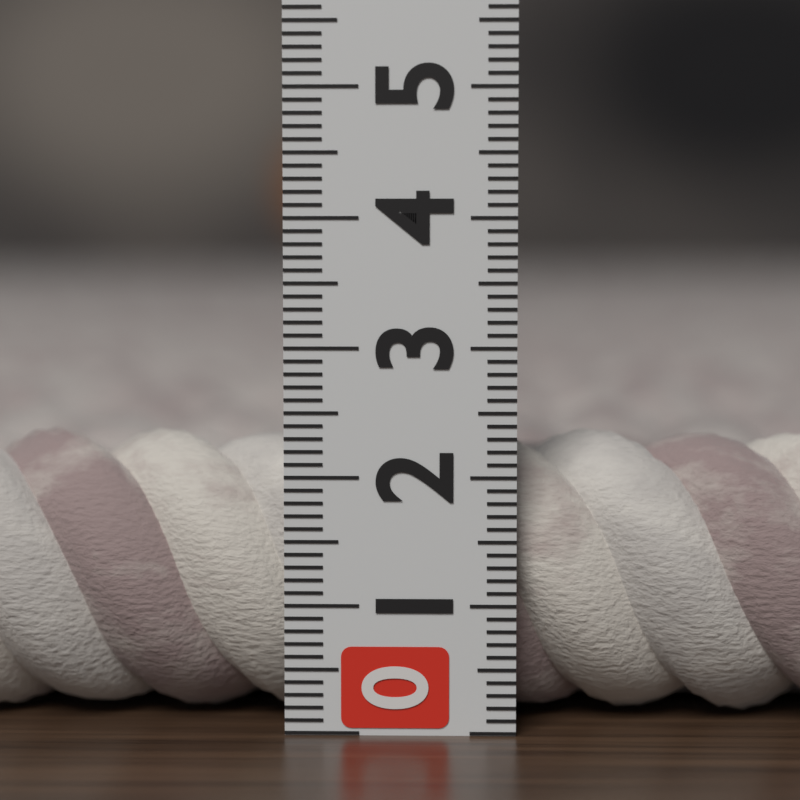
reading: 2.3 (no unit)
